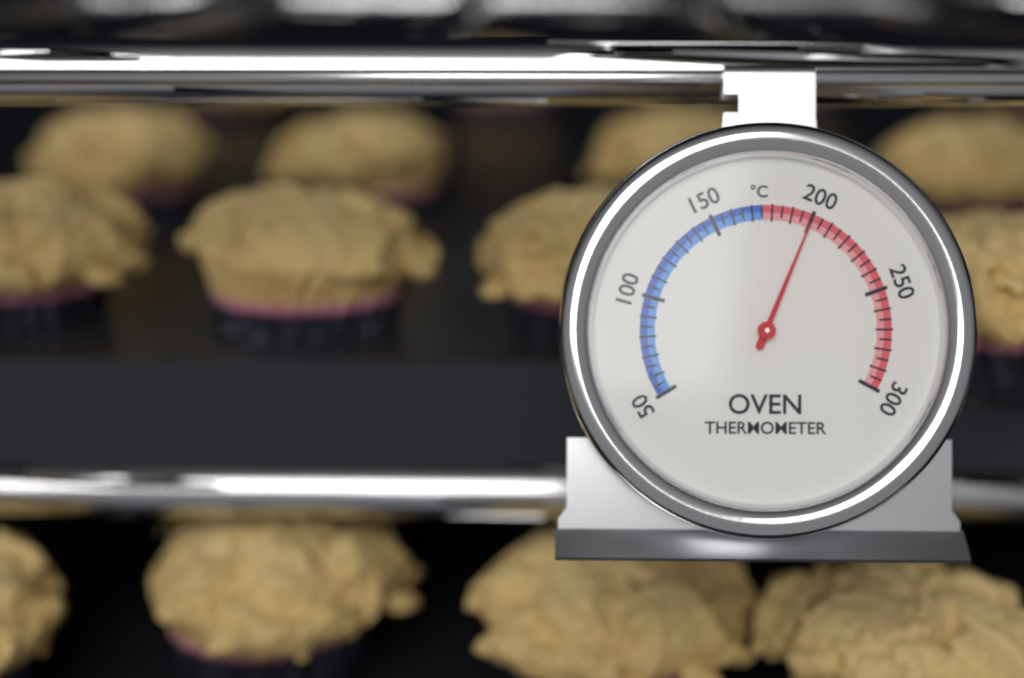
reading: 200 °C
